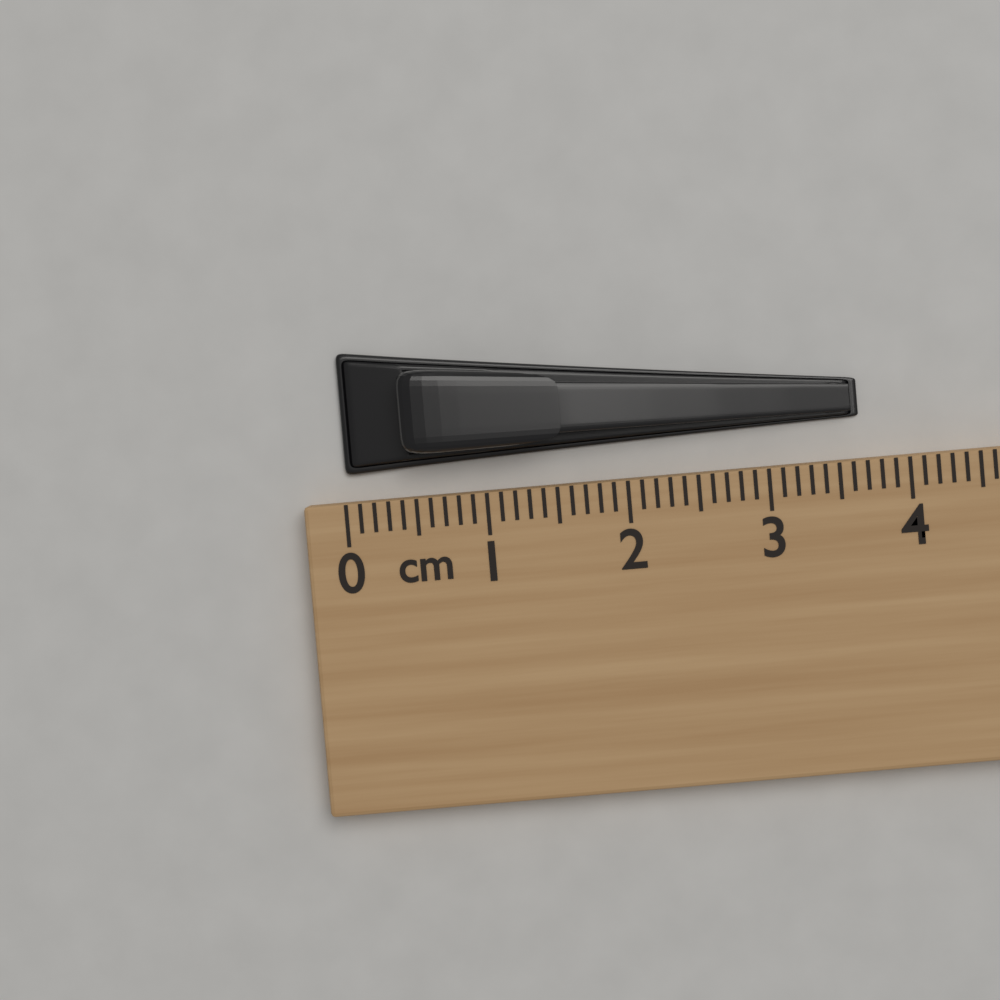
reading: 3.7 cm
